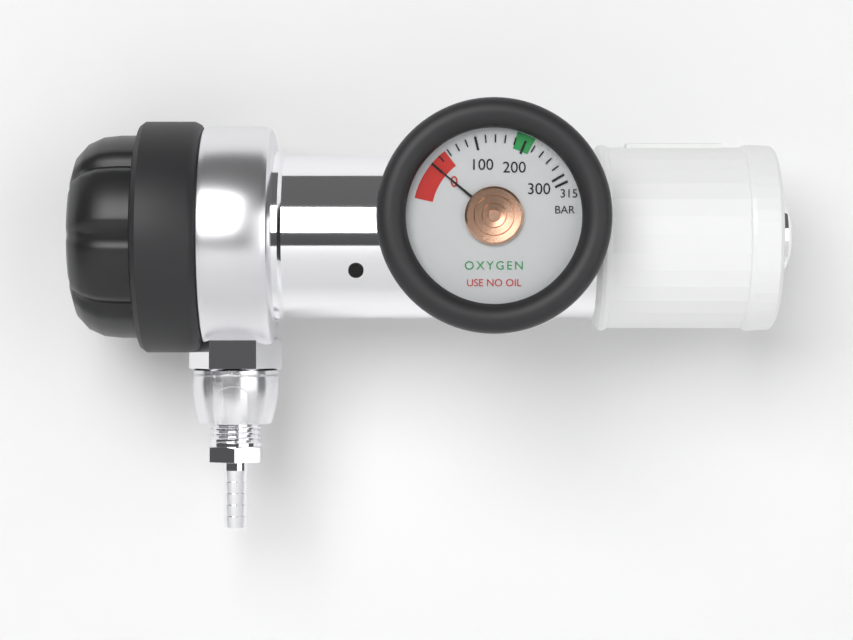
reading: 0 bar
